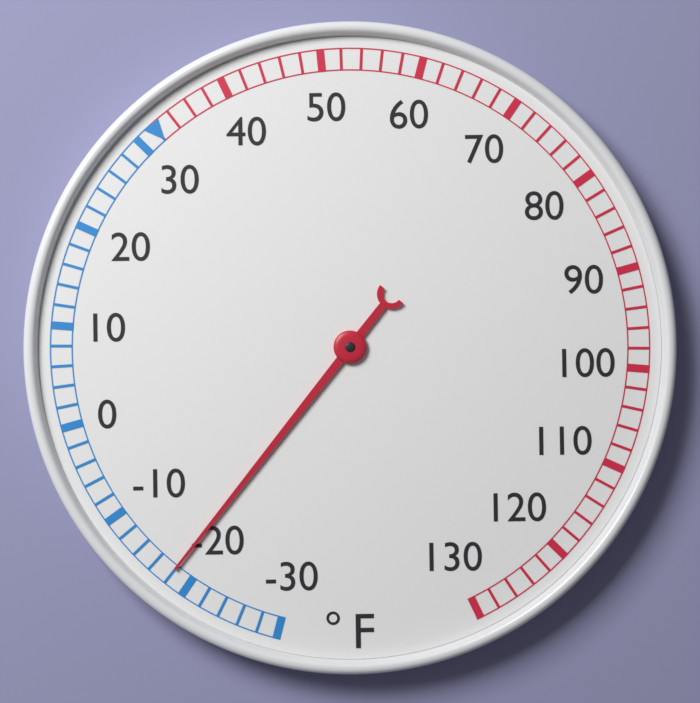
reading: -18 °F
